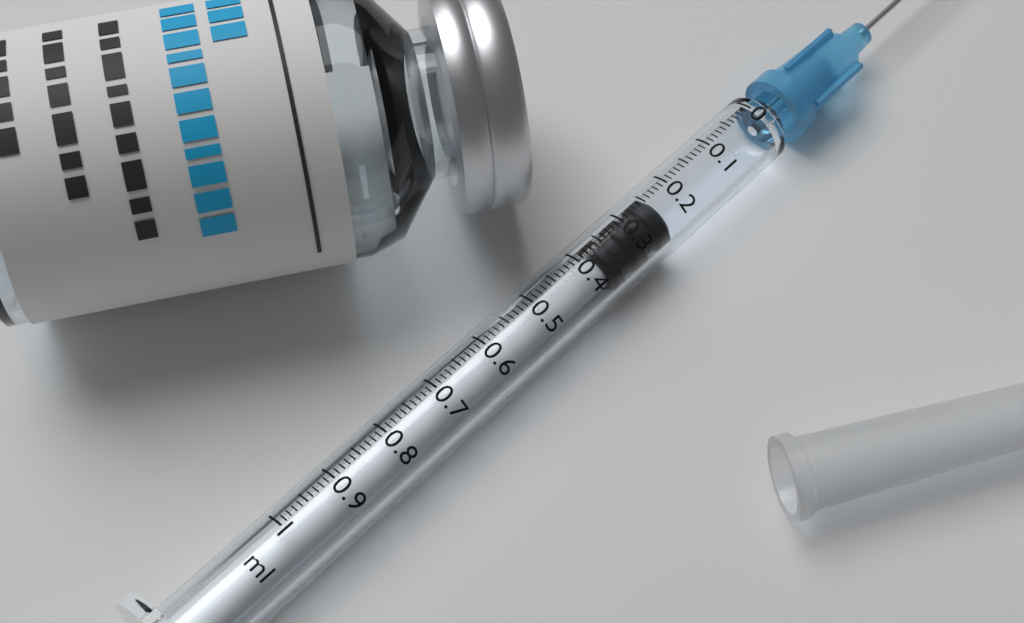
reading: 0.24 ml
